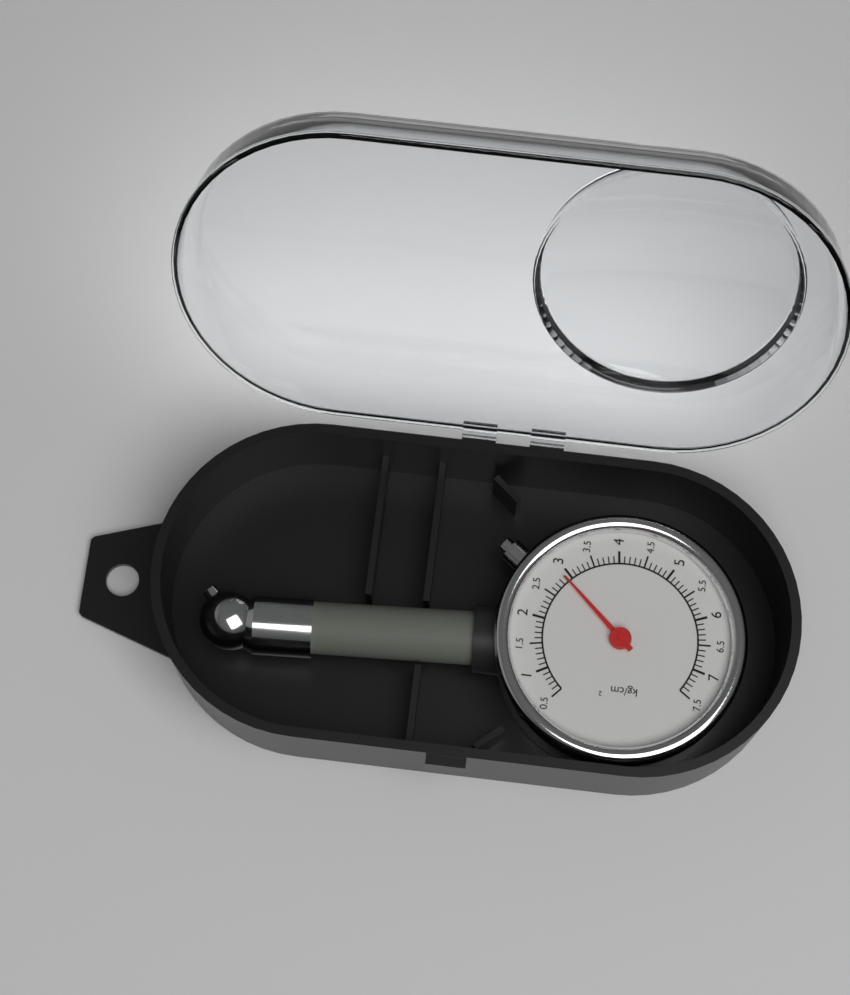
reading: 2.9 kg/cm²
